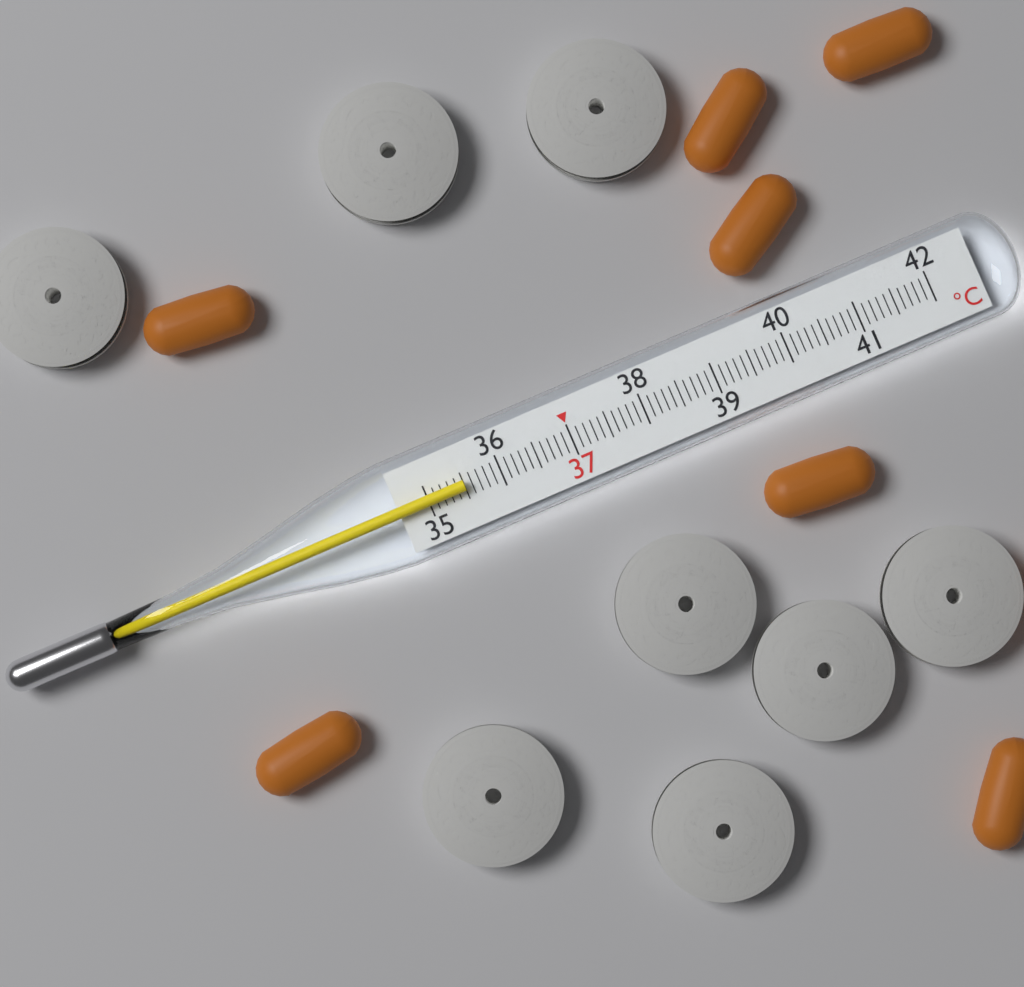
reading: 35.5 °C
